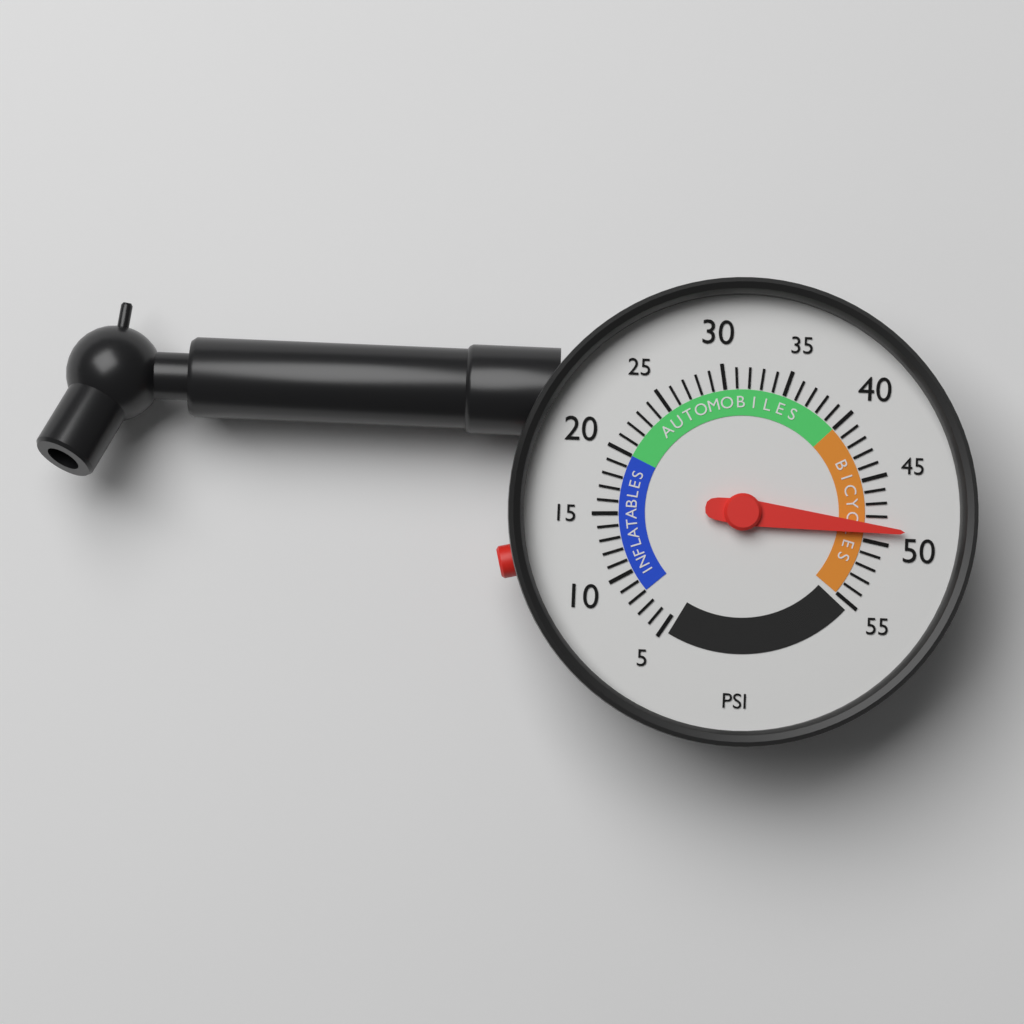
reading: 49 psi
